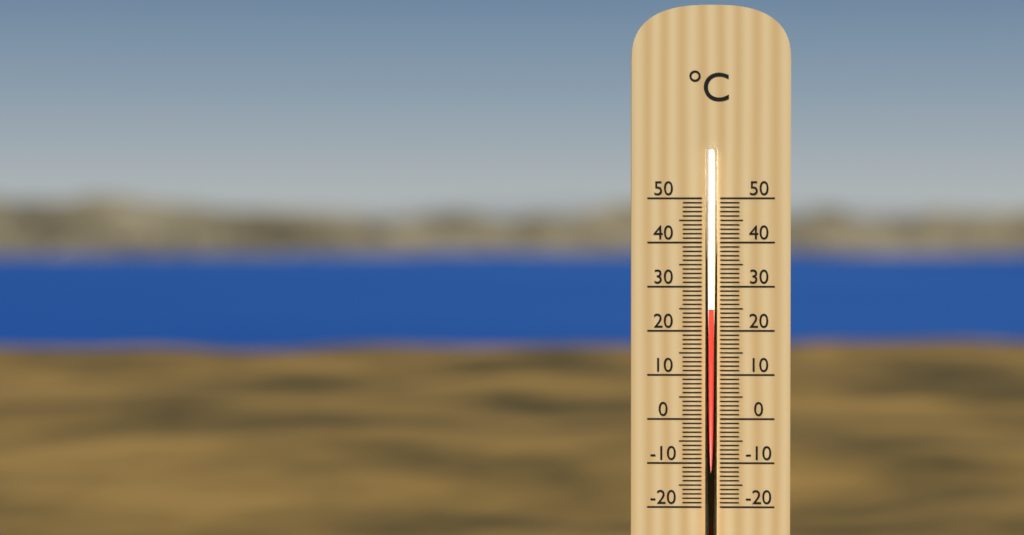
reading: 25 °C
